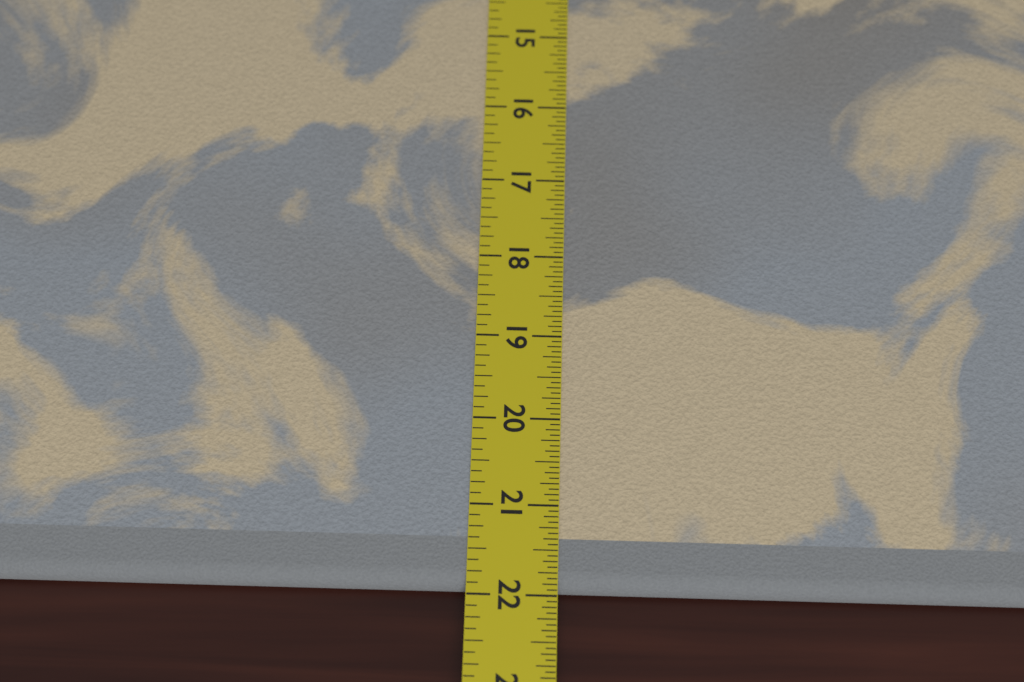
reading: 21.9375 in
